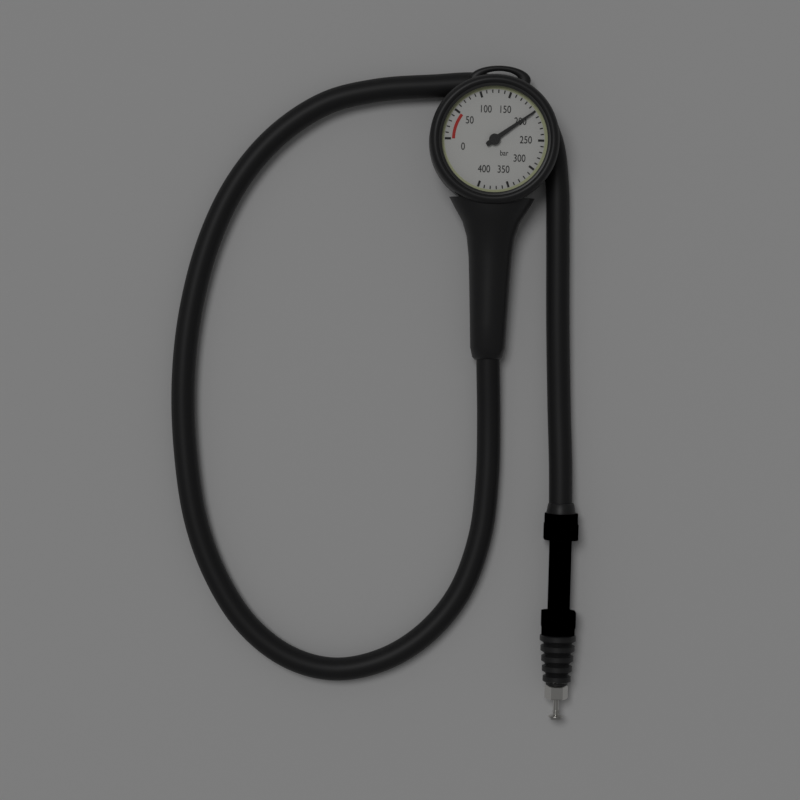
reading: 200 bar
